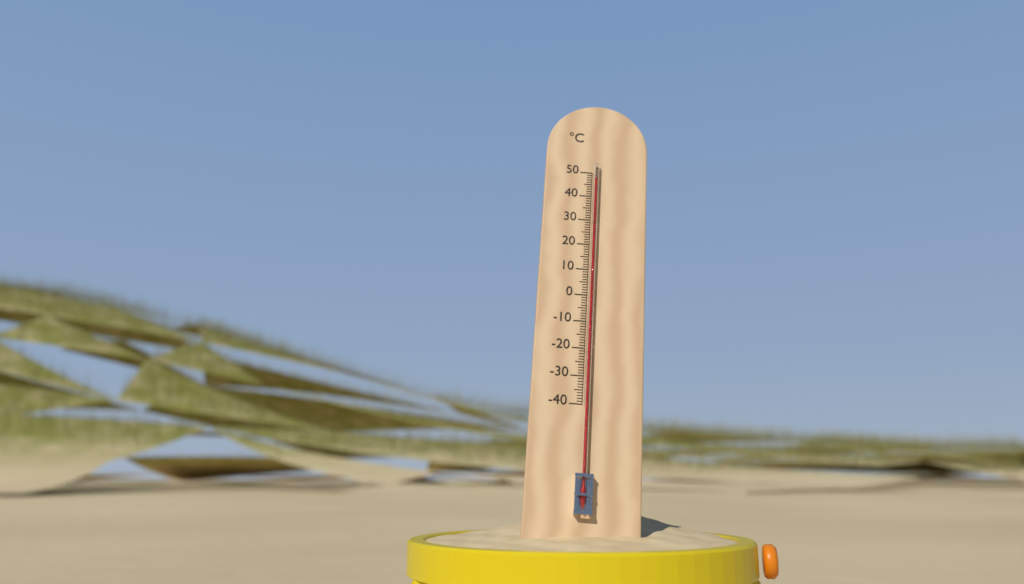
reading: 47 °C
